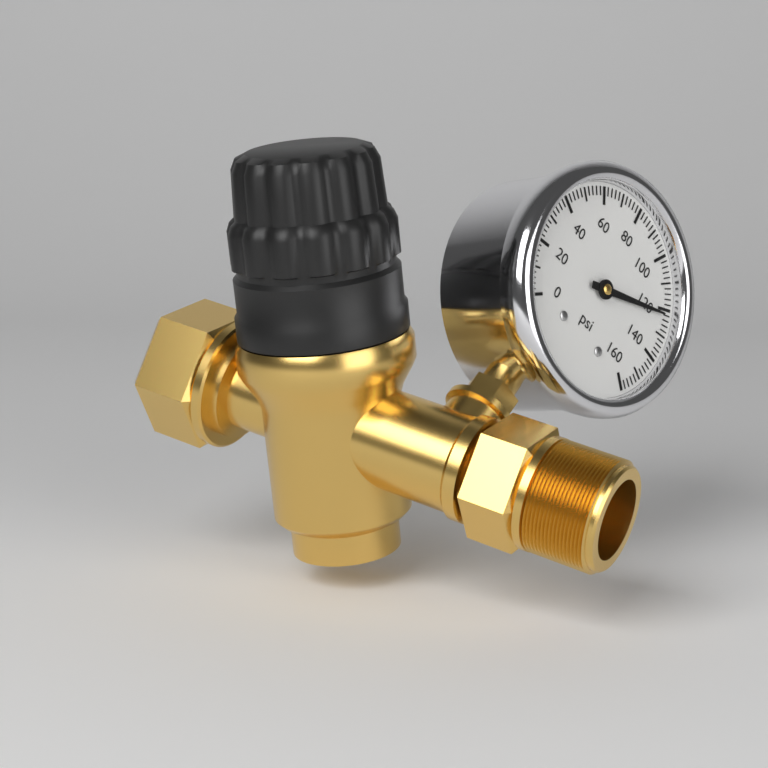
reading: 122 psi
